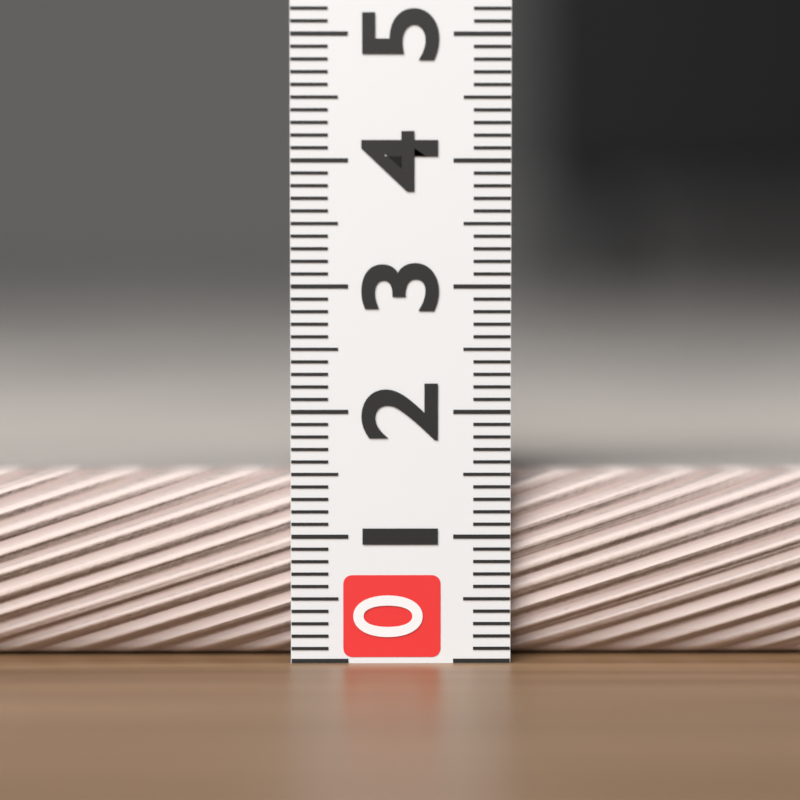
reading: 1.5 (no unit)
